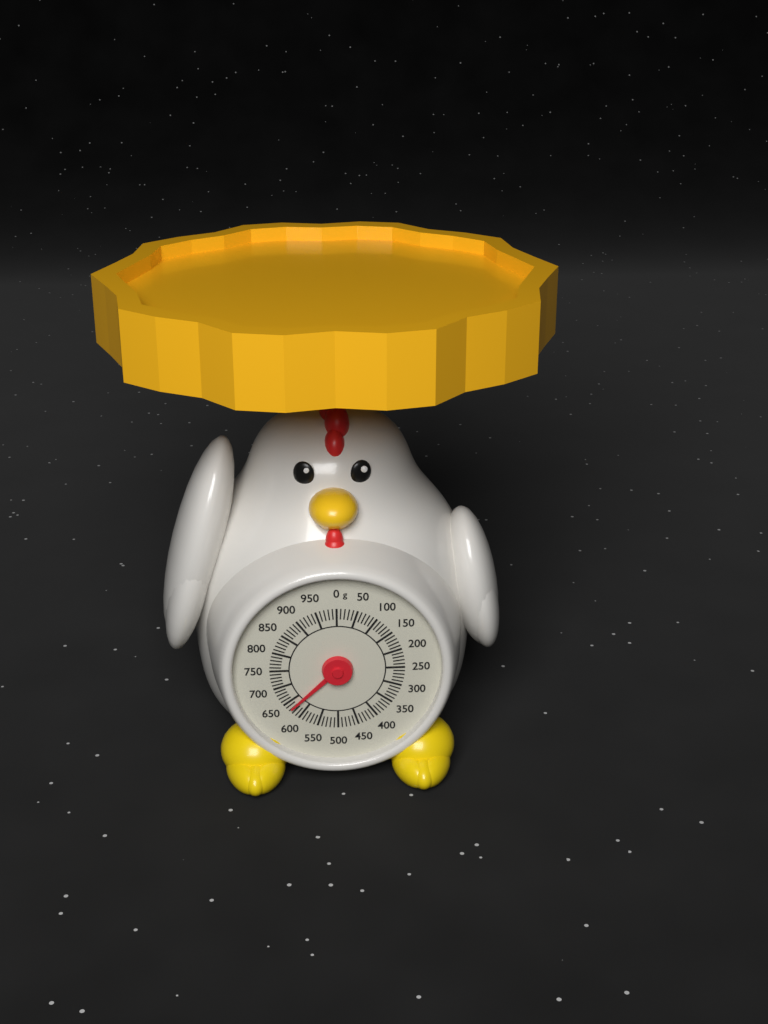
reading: 630 g
